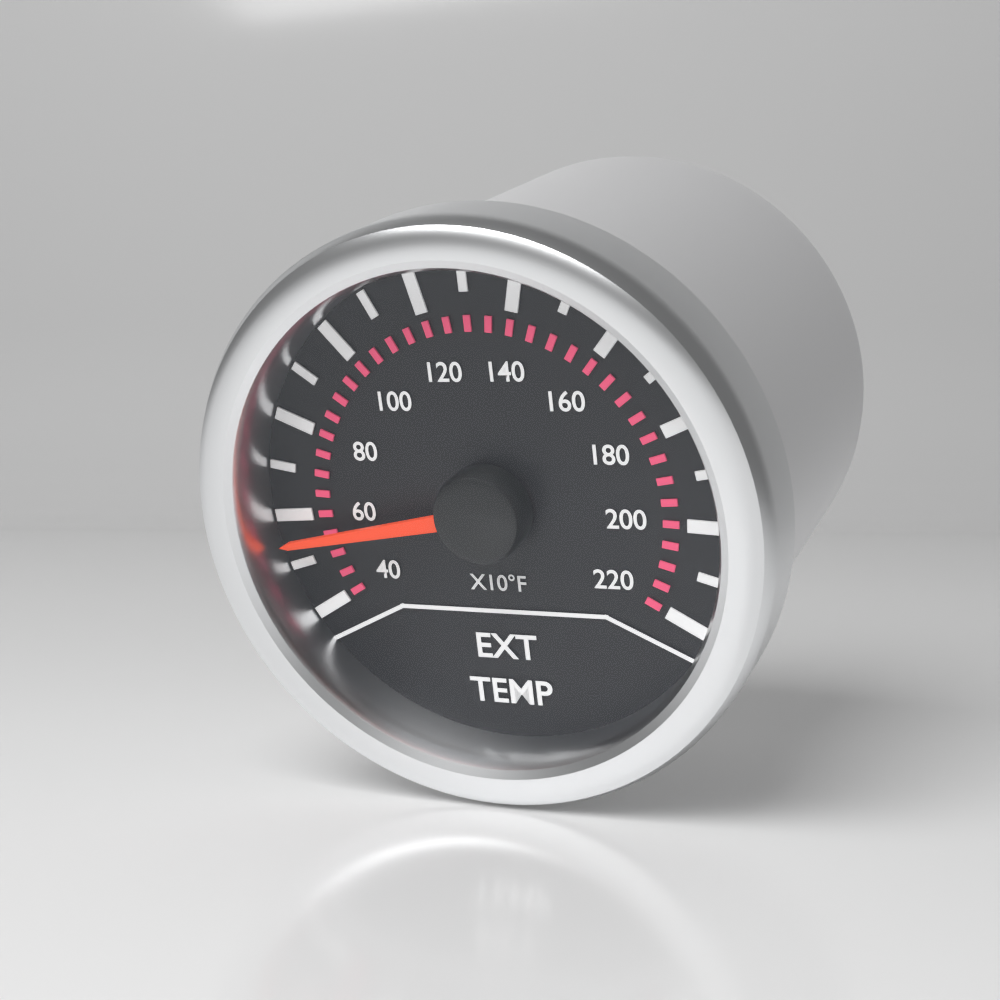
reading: 550 °F
